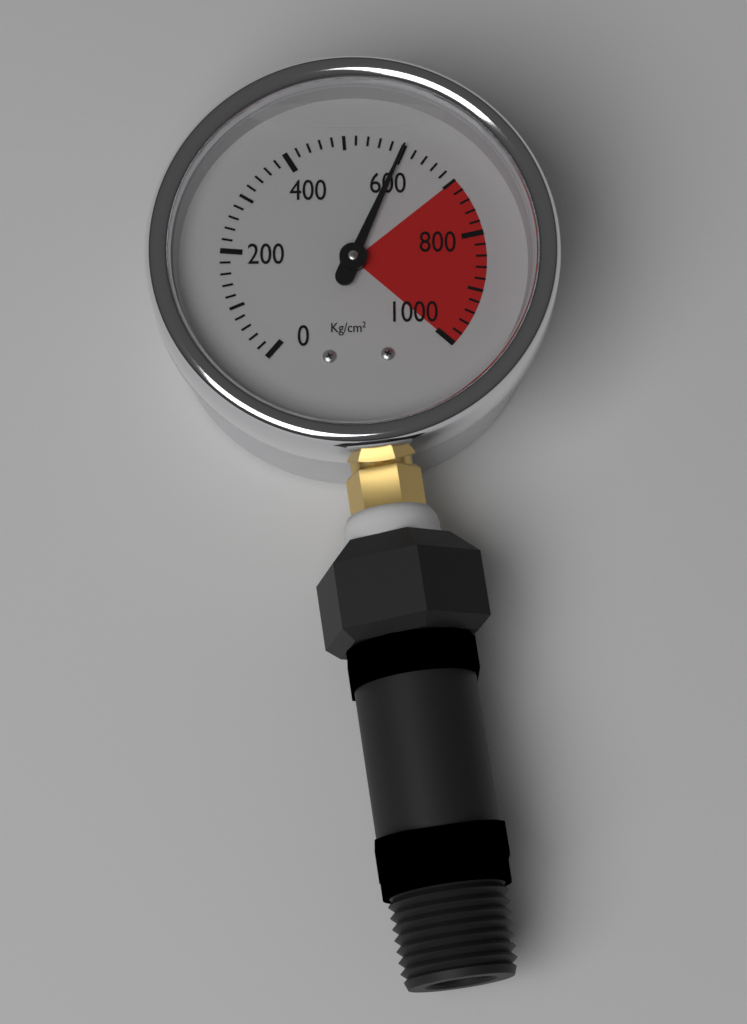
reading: 600 kg/cm²
